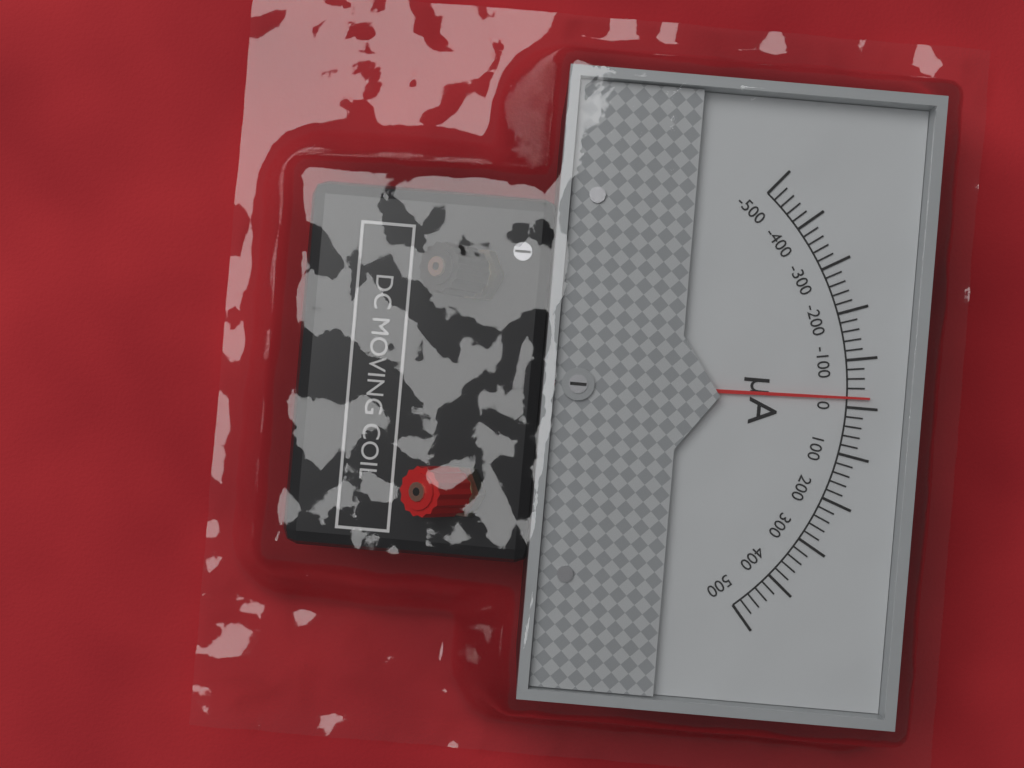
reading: -20 µA
